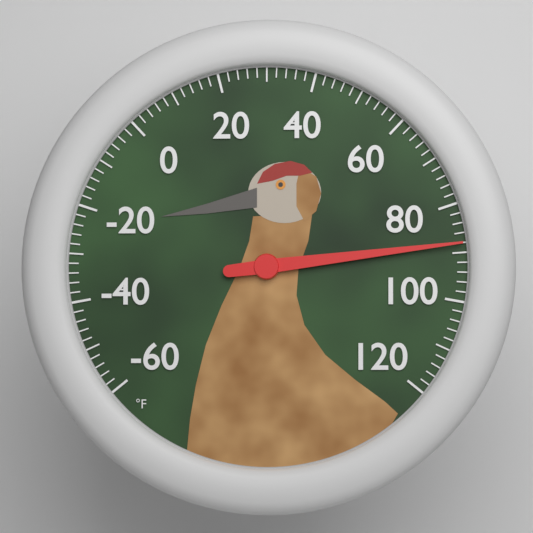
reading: 88 °F
